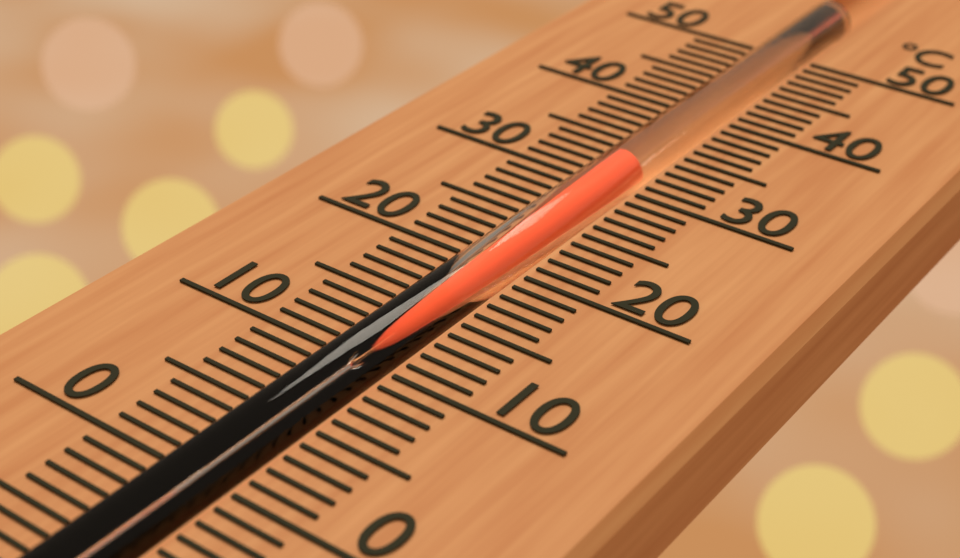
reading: 32 °C
